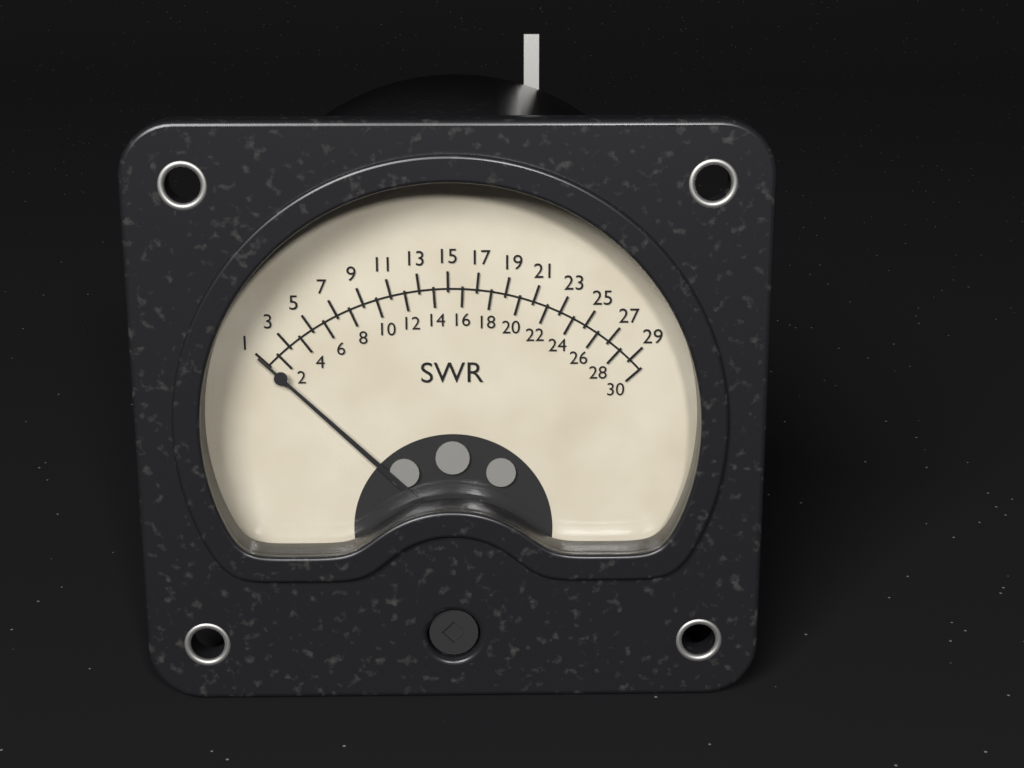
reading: 1 SWR
